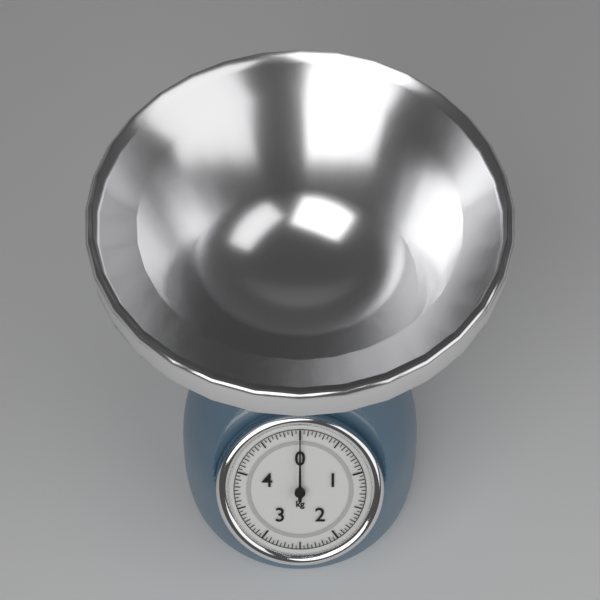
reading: 0.00 kg
